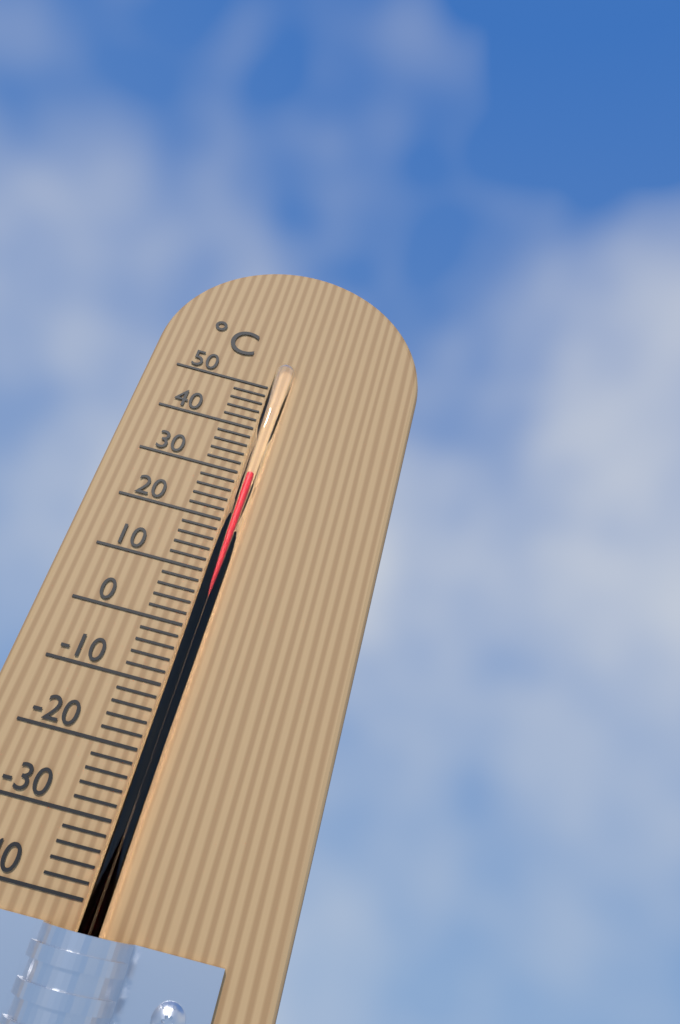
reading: 30 °C
